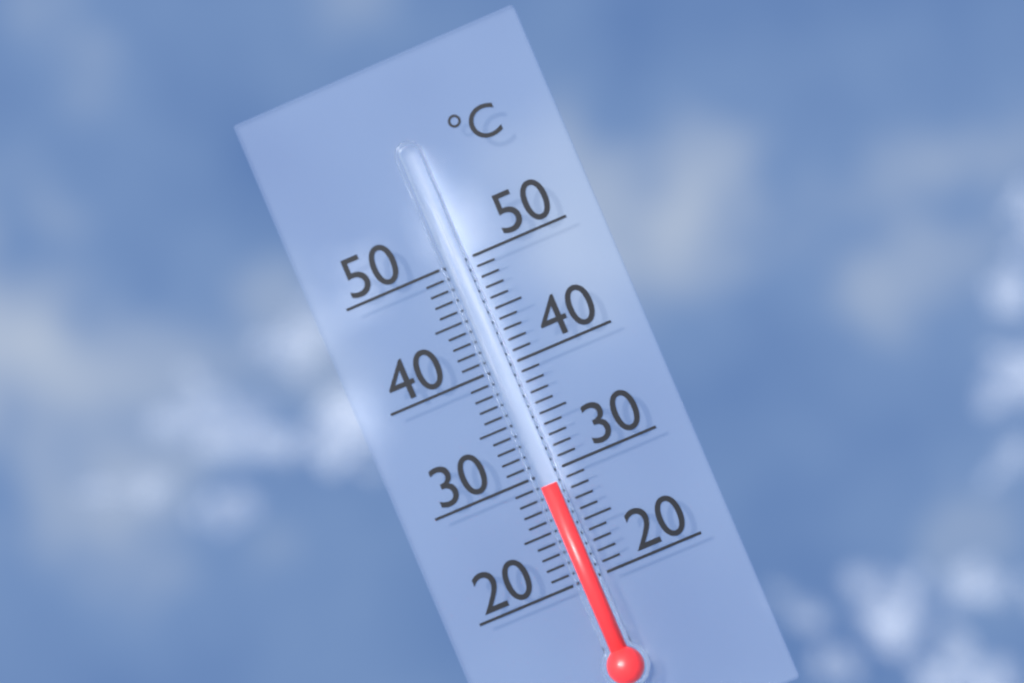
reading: 29 °C
